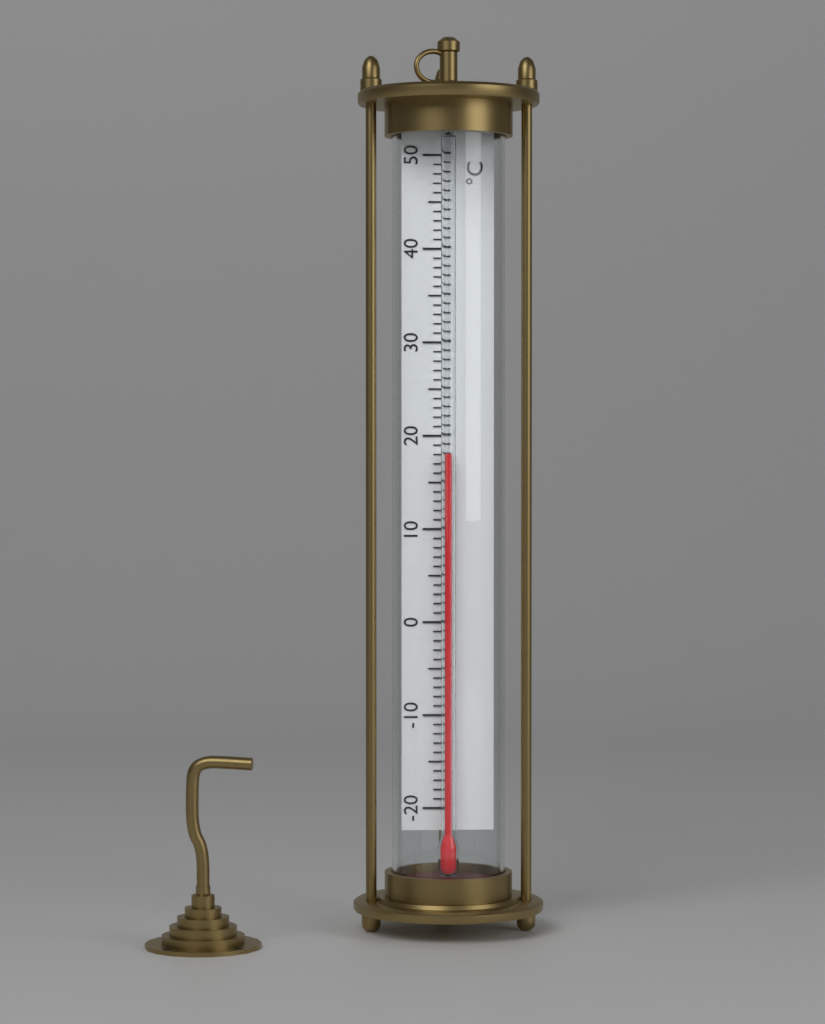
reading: 18 °C
